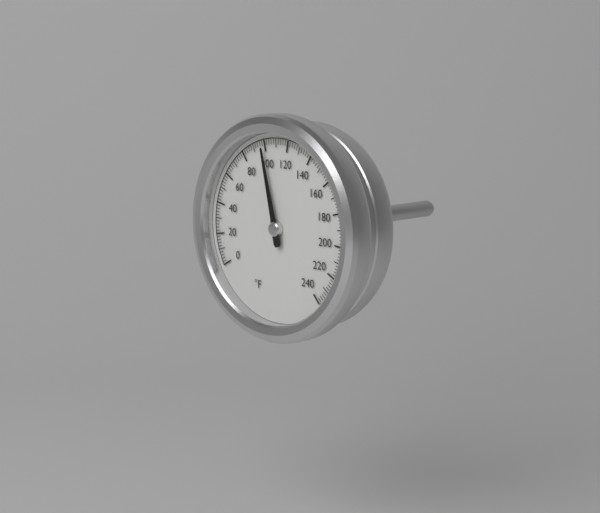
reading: 98 °F
